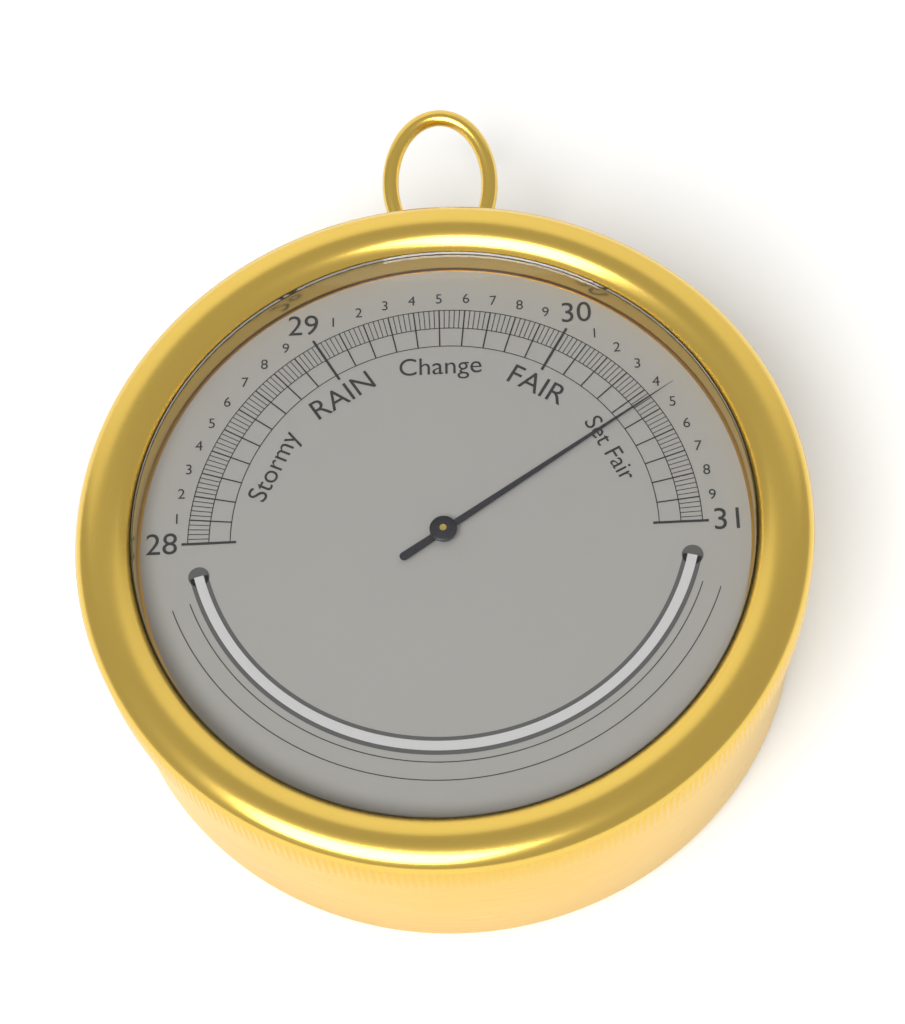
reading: 30.44 inHg
